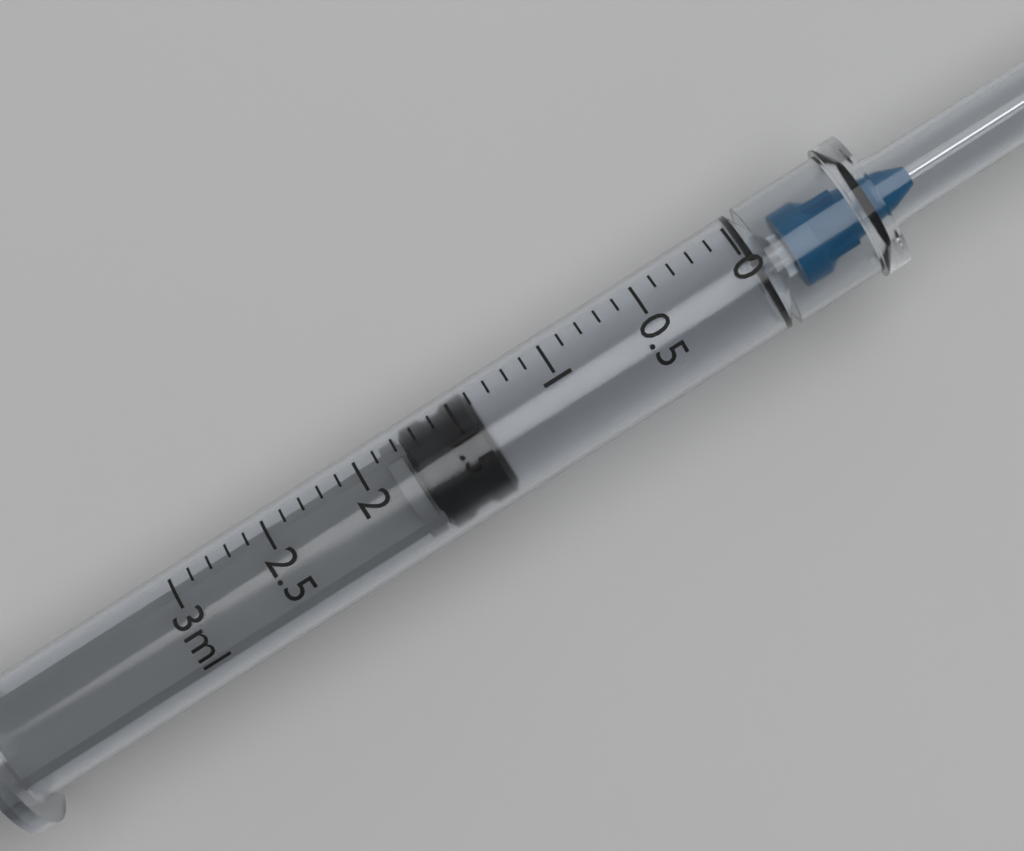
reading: 1.4 ml
